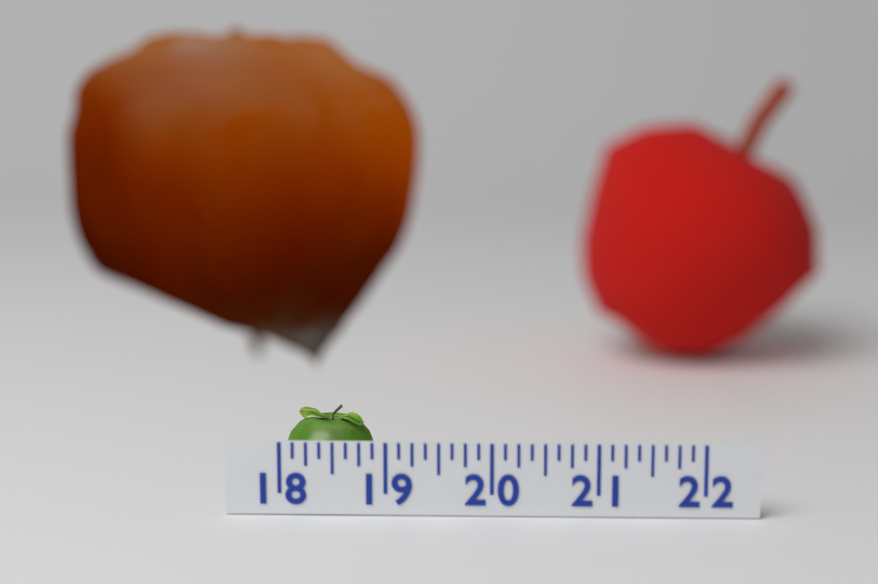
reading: 18.875 (no unit)
